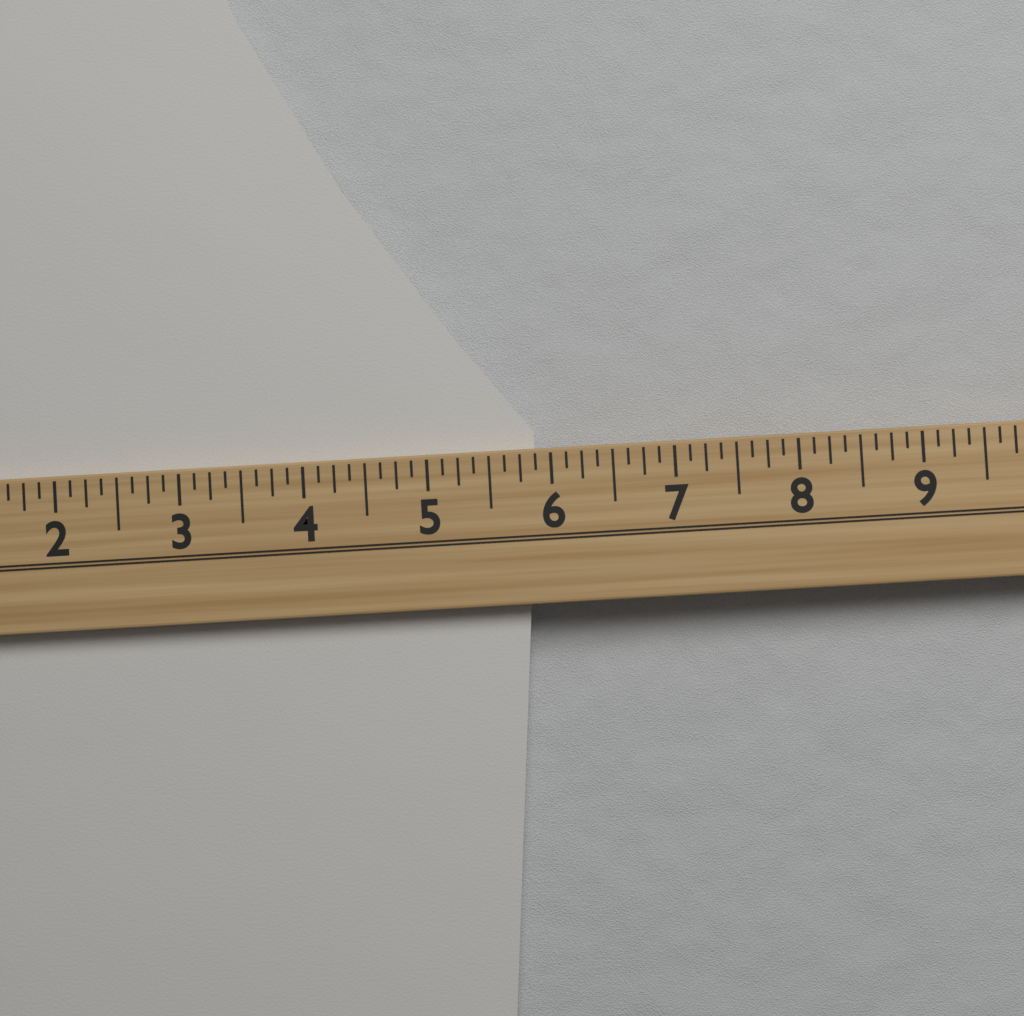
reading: 5.875 (no unit)
